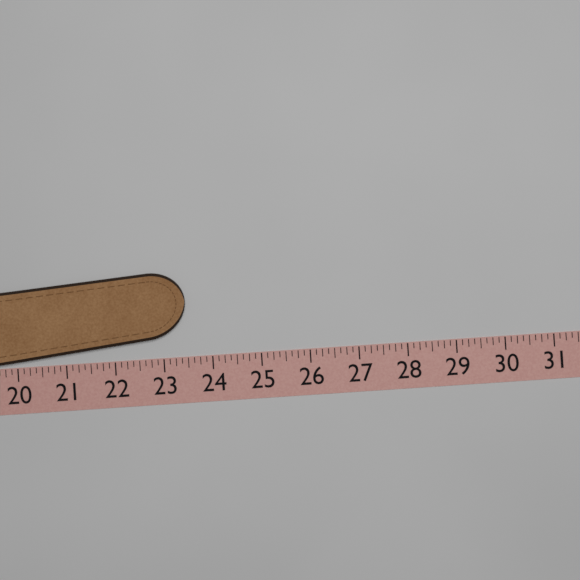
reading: 23.500 (no unit)
